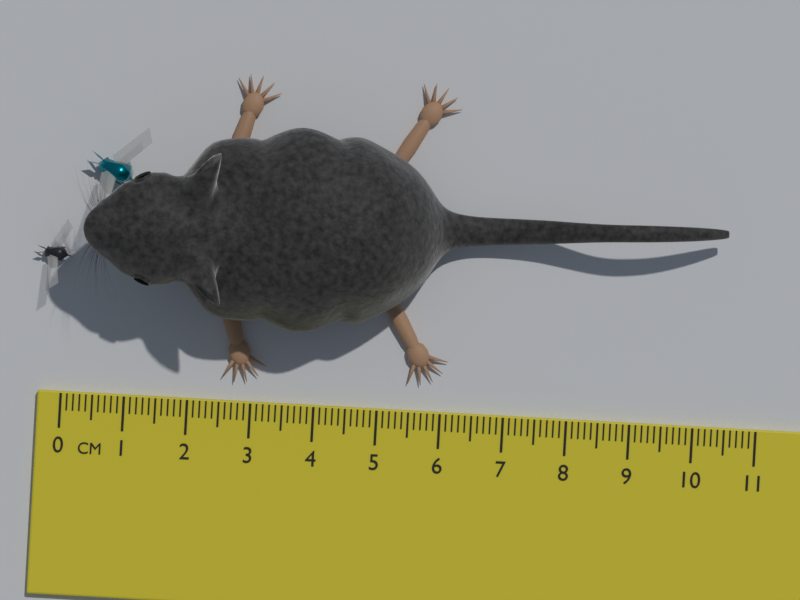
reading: 10.4 cm
